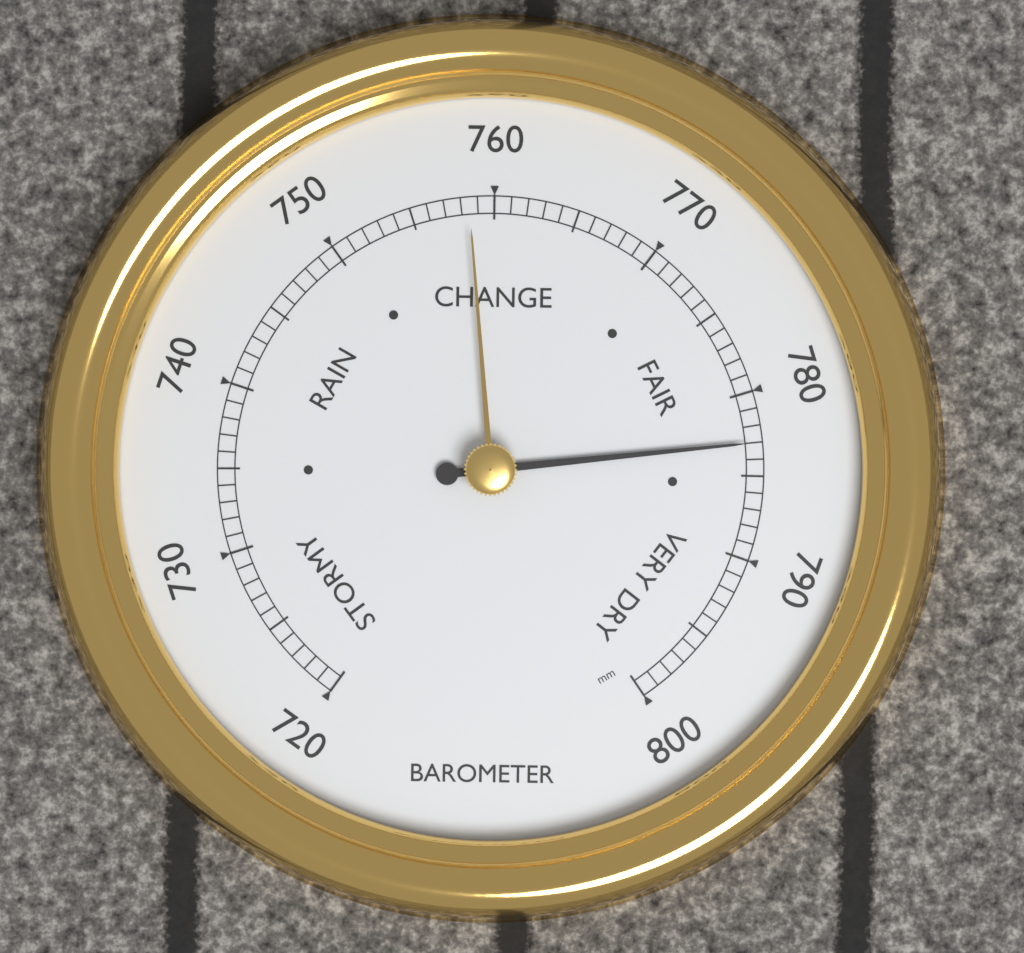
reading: 783 mm
